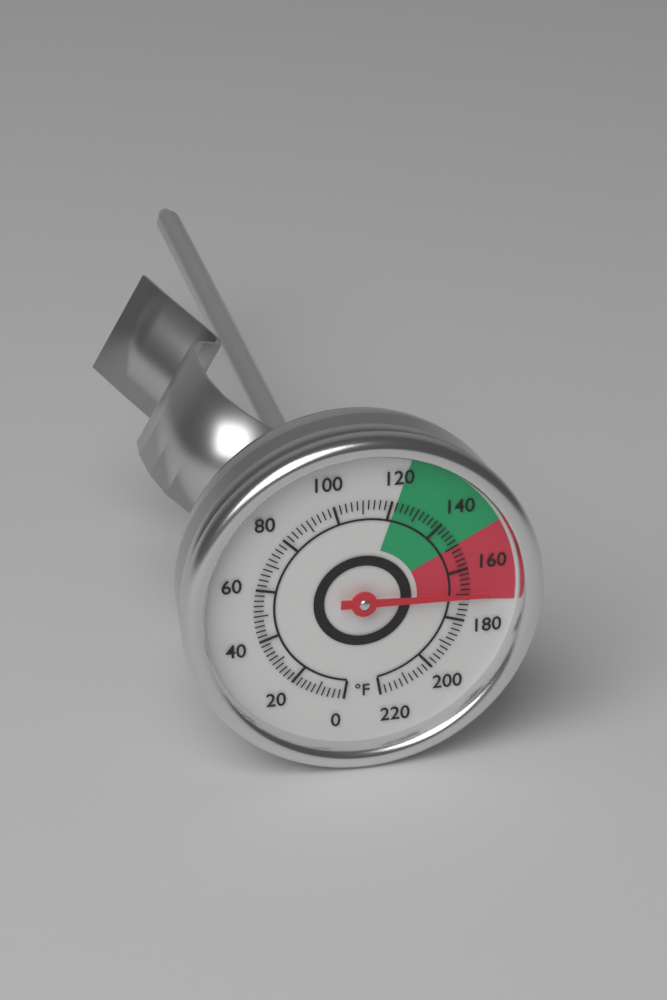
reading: 170 °F
